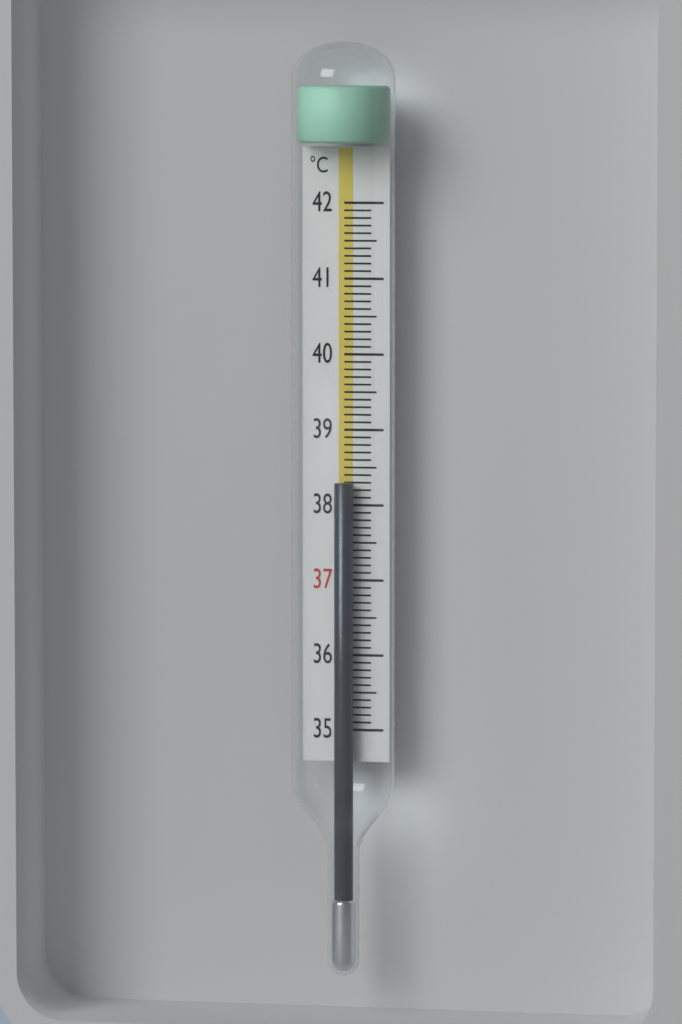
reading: 38.3 °C
